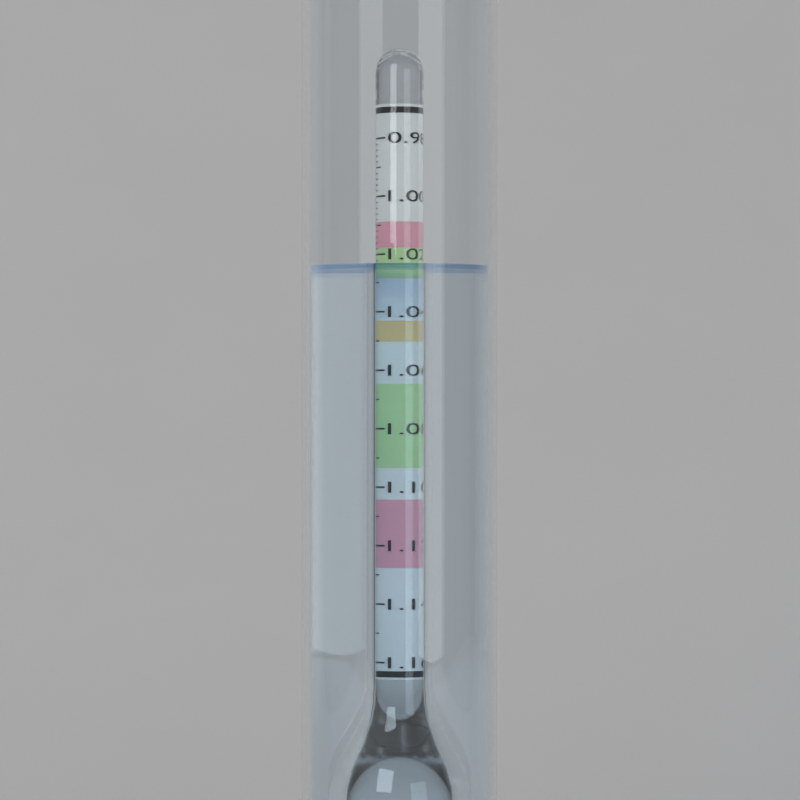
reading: 1.024 (no unit)
